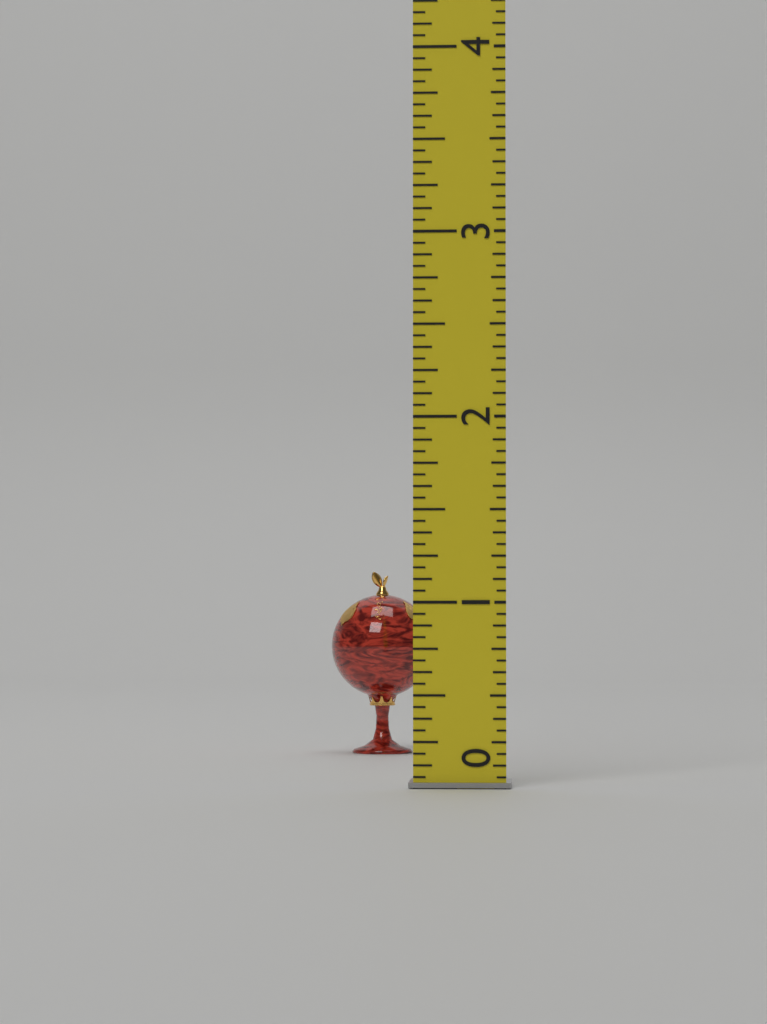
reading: 1.1875 (no unit)
